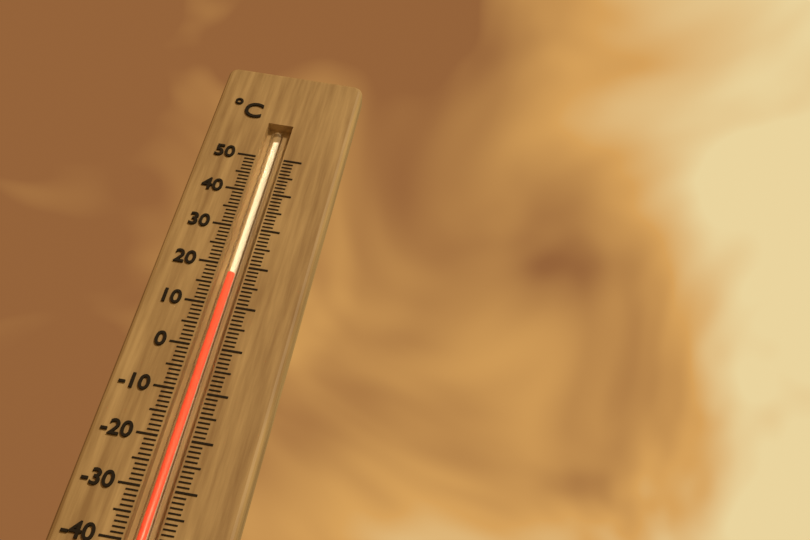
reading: 18 °C
